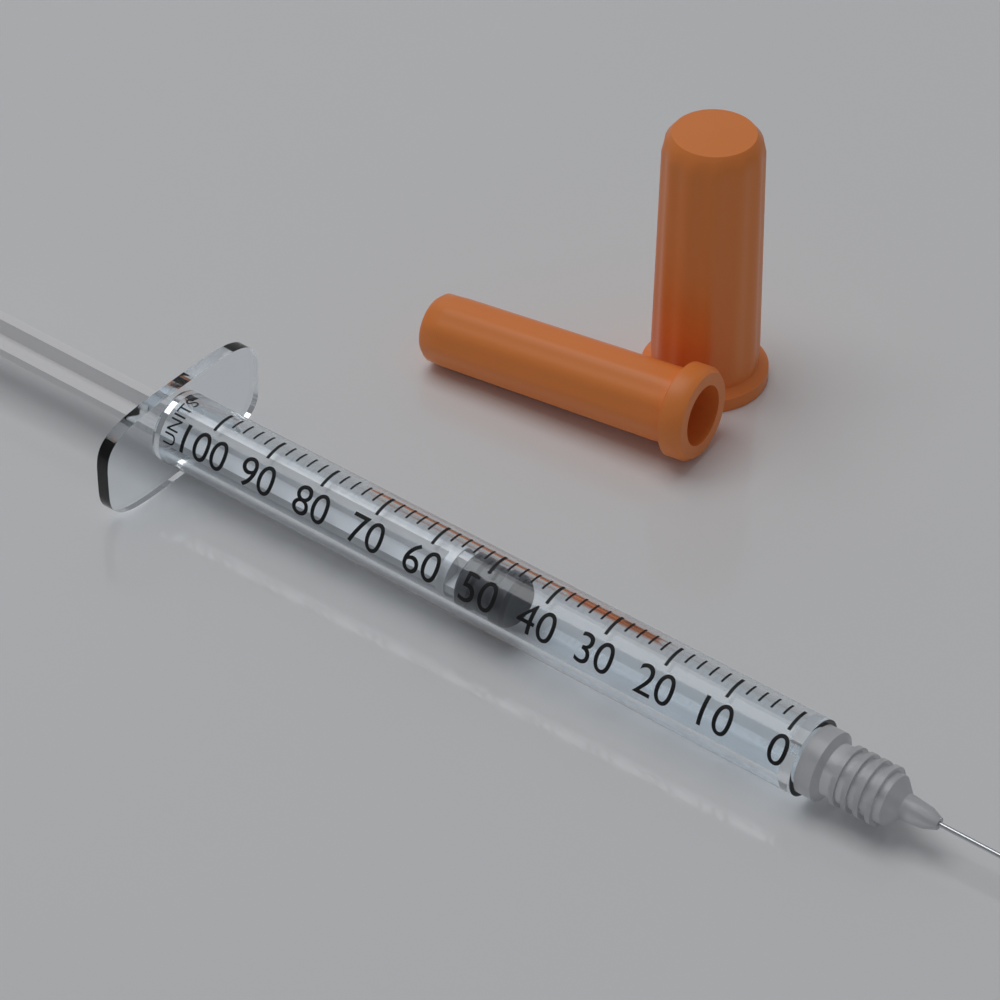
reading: 46 units
